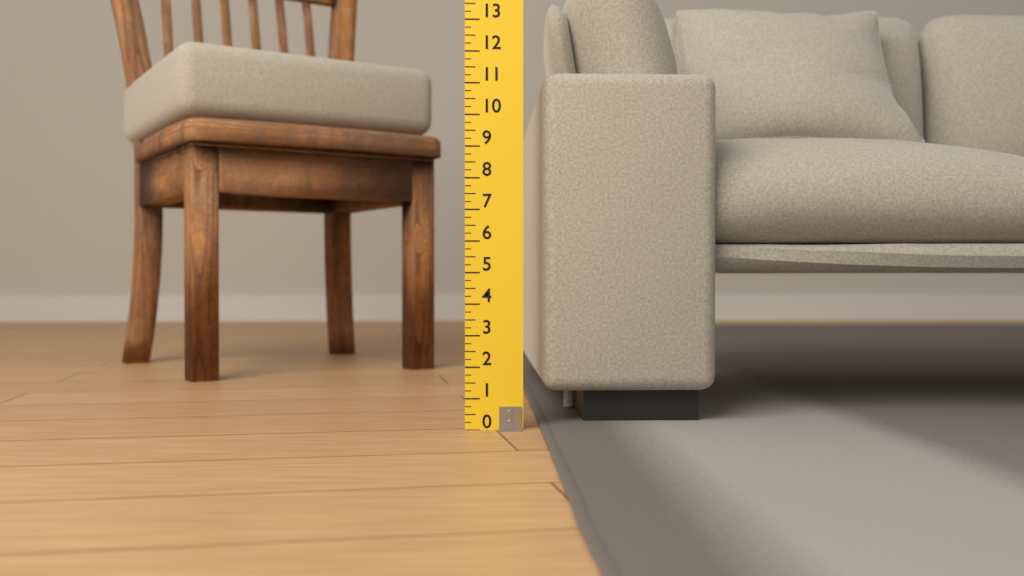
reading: 11.50 (no unit)
